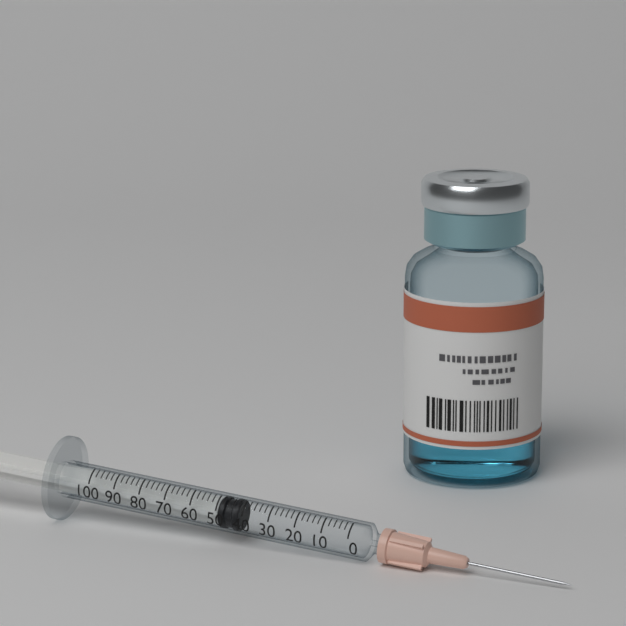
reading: 42 (no unit)
